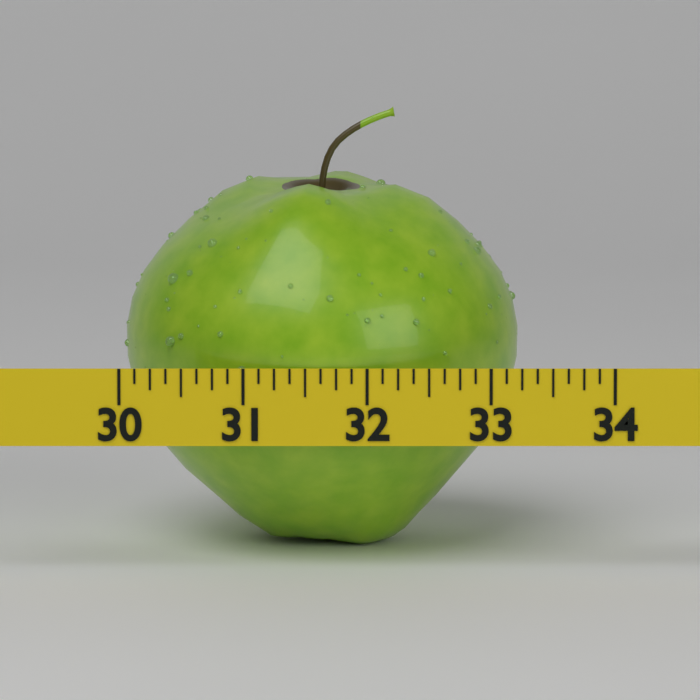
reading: 33.250 (no unit)
